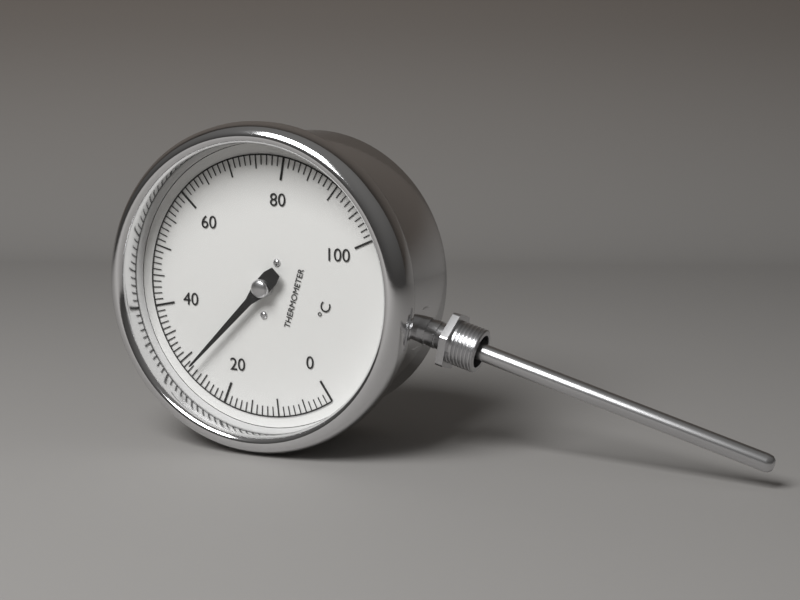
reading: 28 °C
